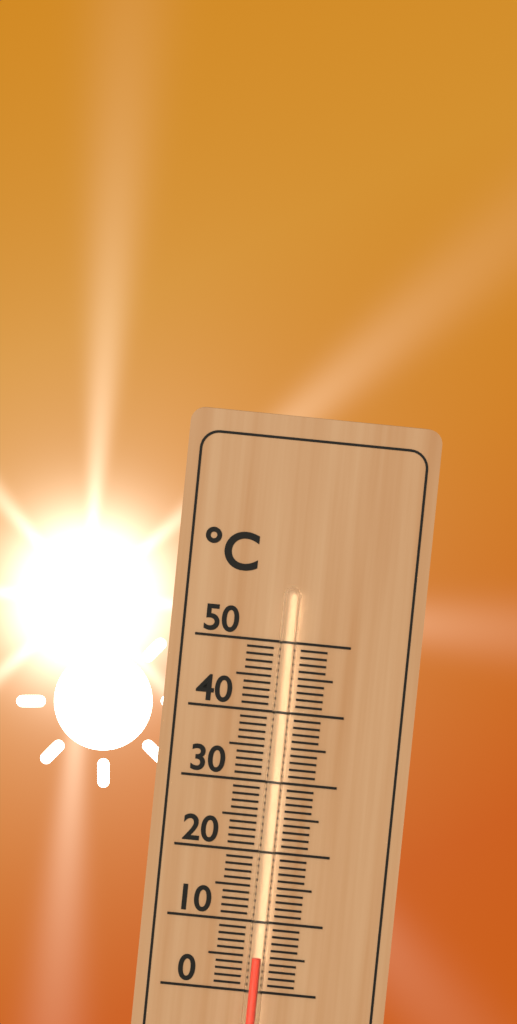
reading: 5 °C
